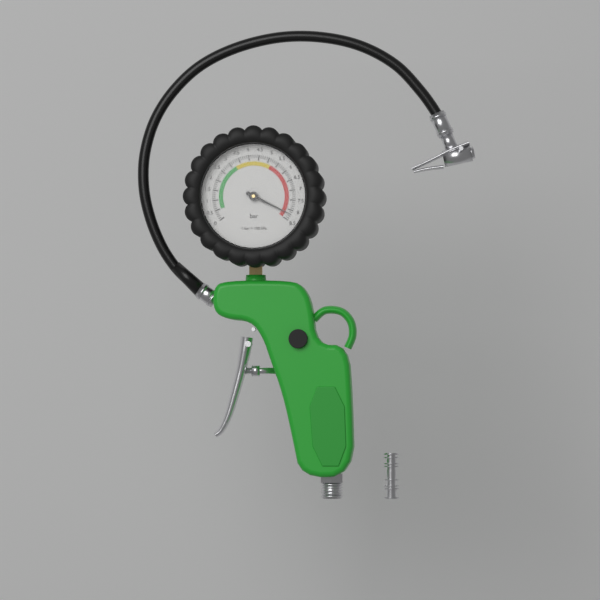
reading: 8.2 bar
